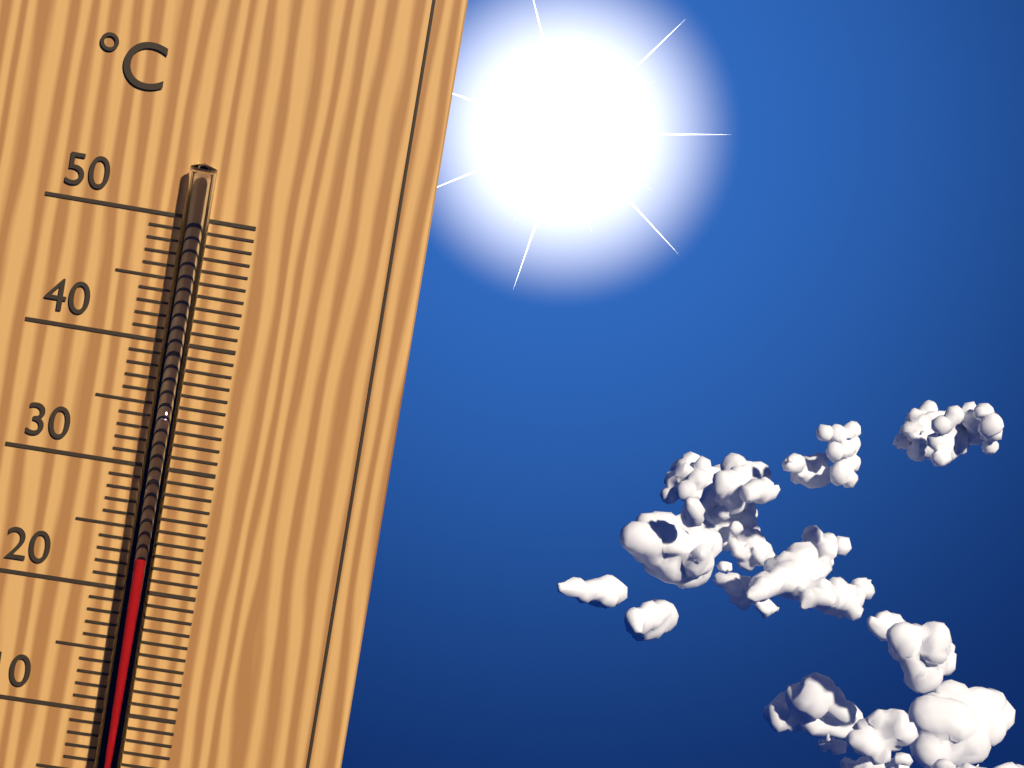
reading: 23 °C
